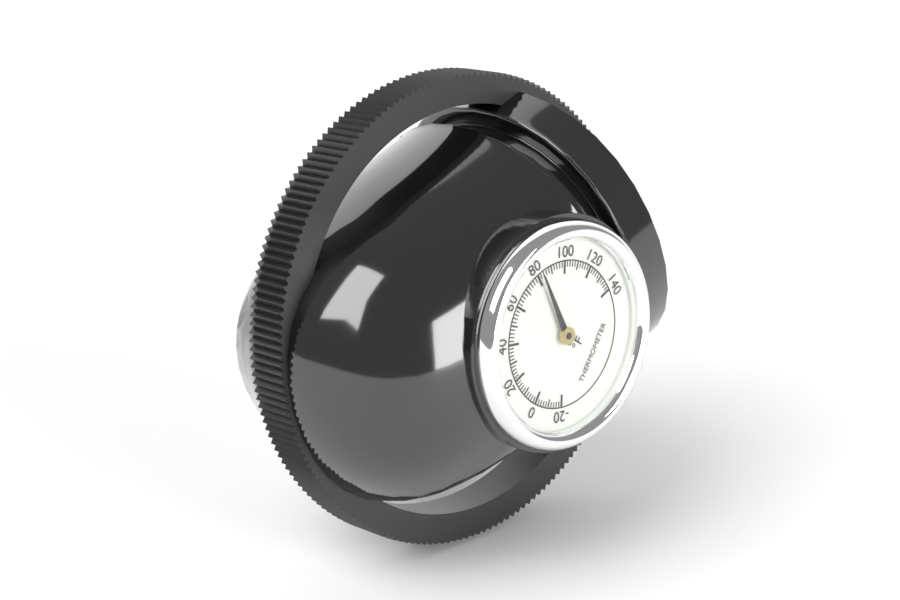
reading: 82 °F
